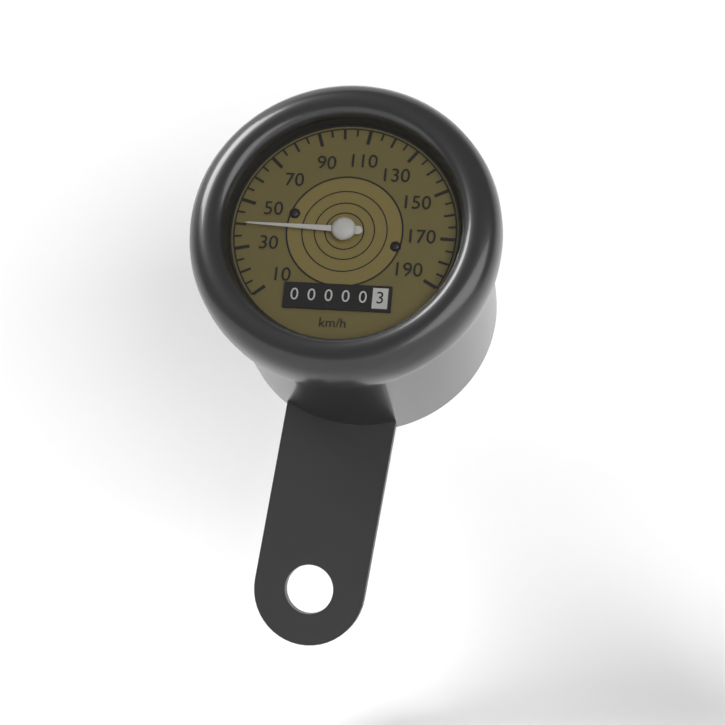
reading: 40 km/h
